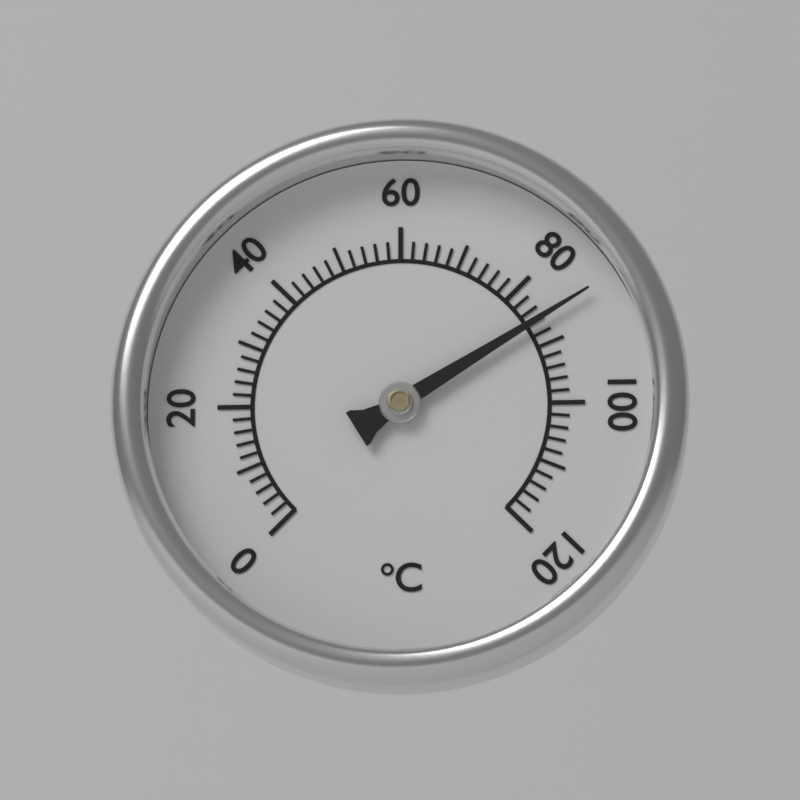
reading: 86 °C
